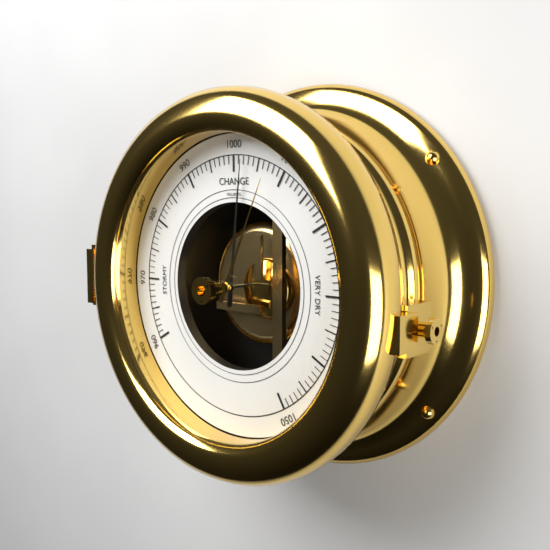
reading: 1002 mbar
